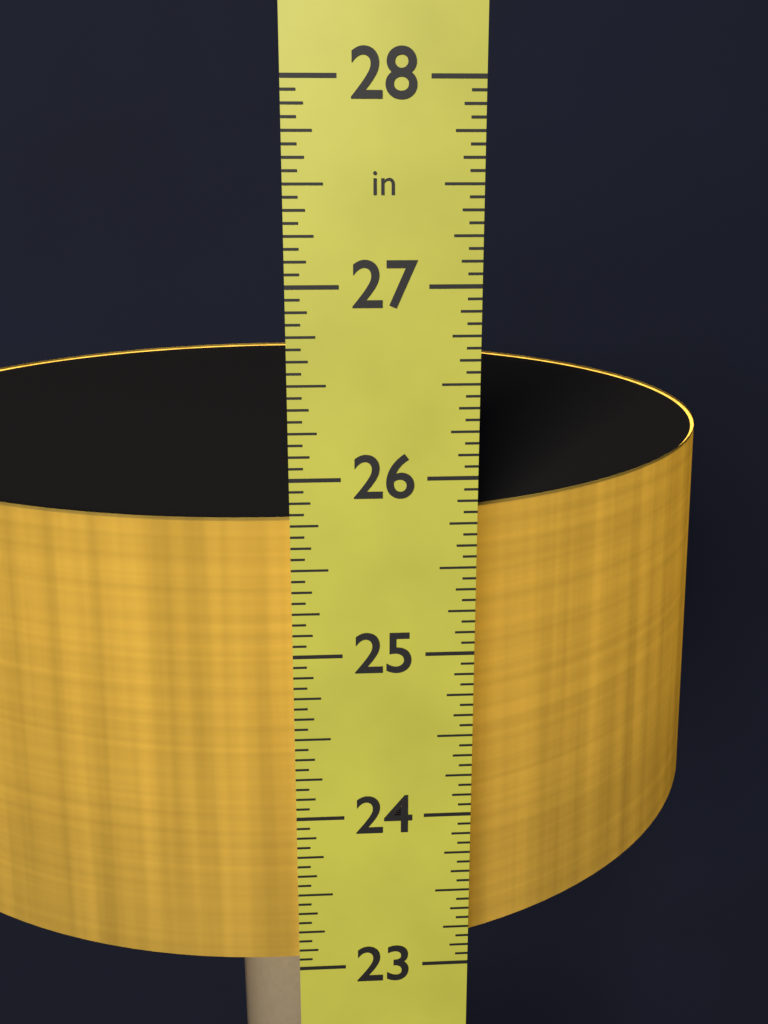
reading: 25.7500 in
